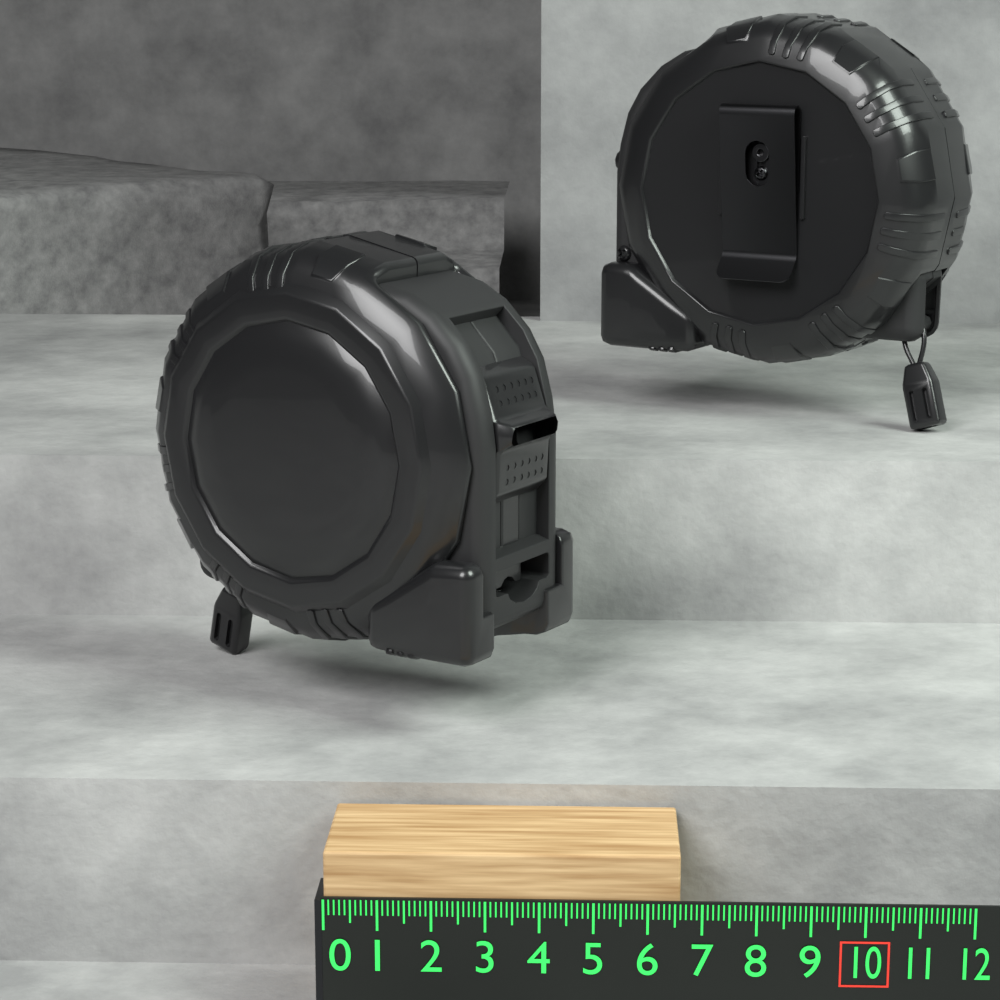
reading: 6.6 (no unit)
